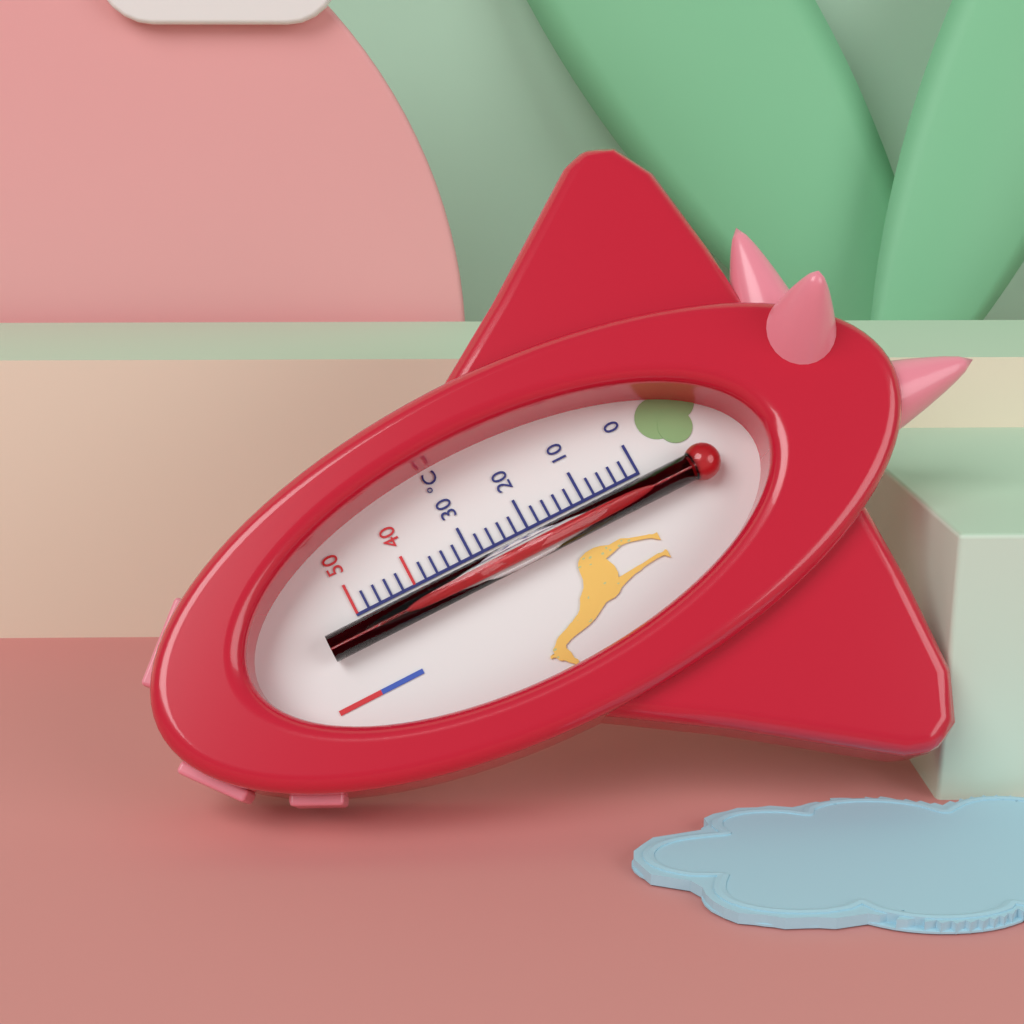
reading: 48 °C
